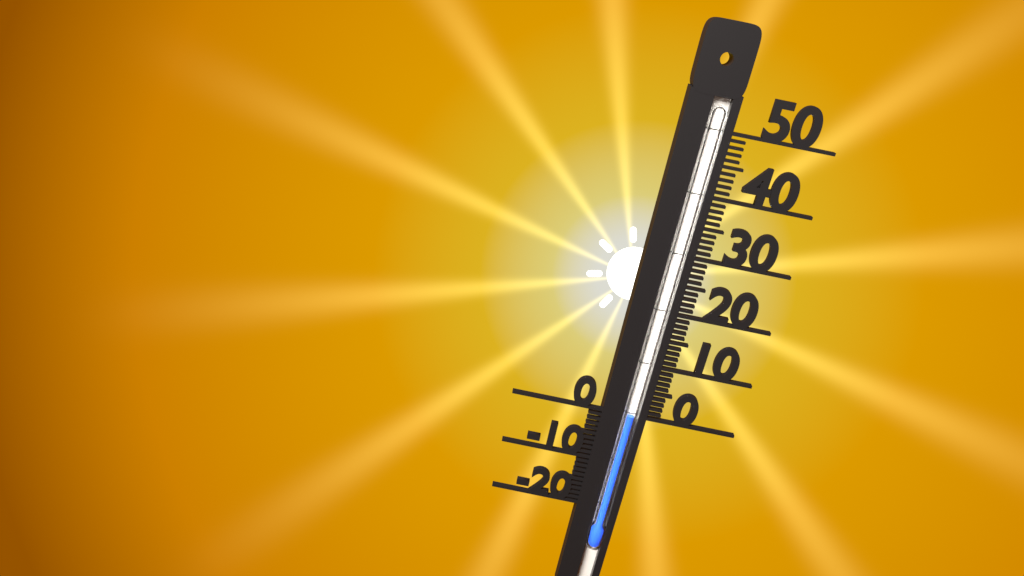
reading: 0 (no unit)
